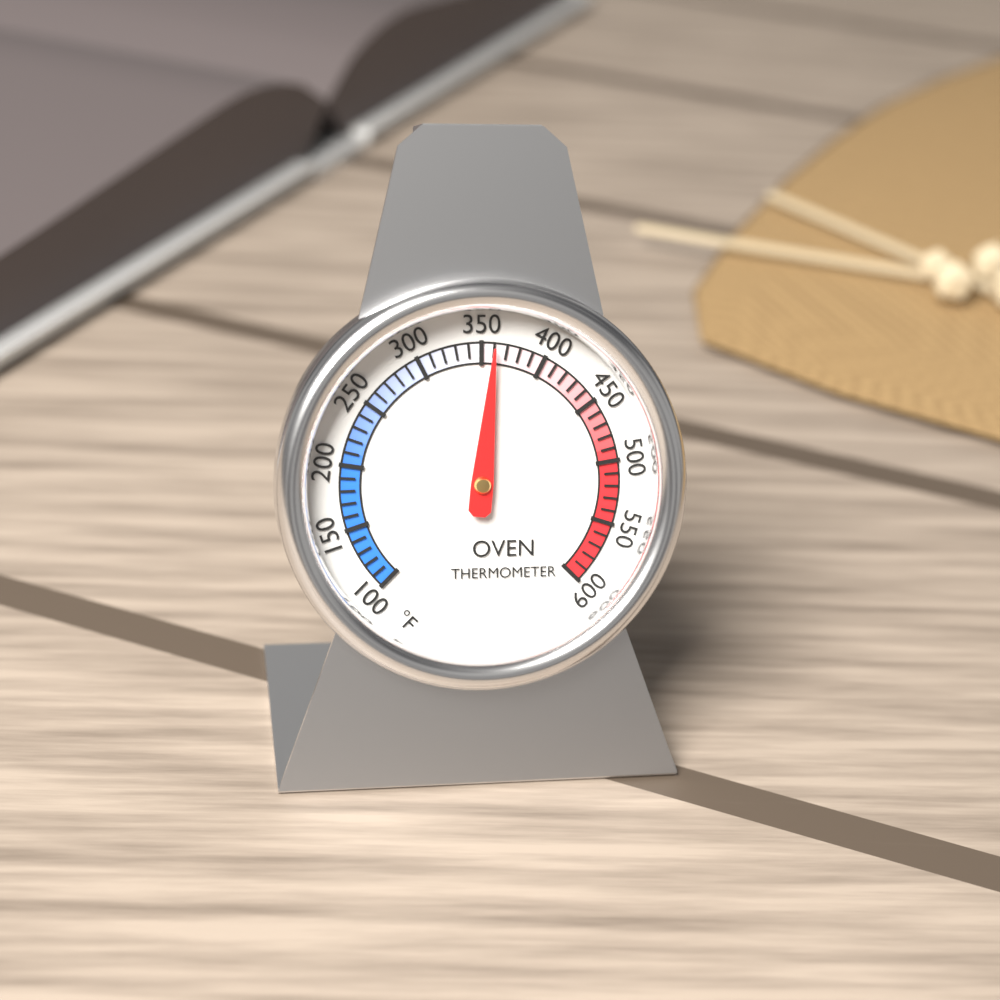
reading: 360 °F
